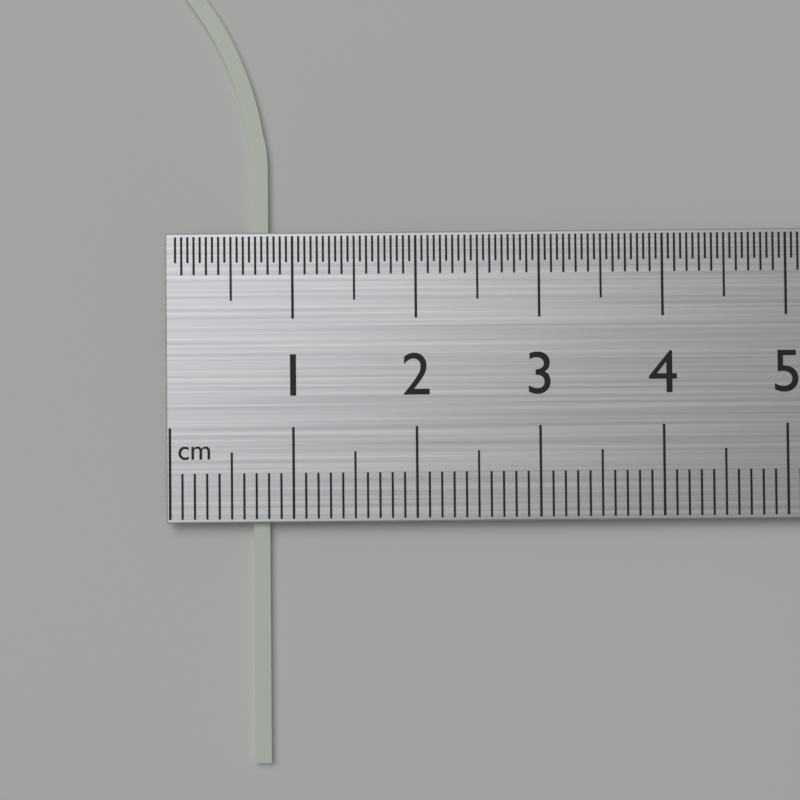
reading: 0.8 cm
